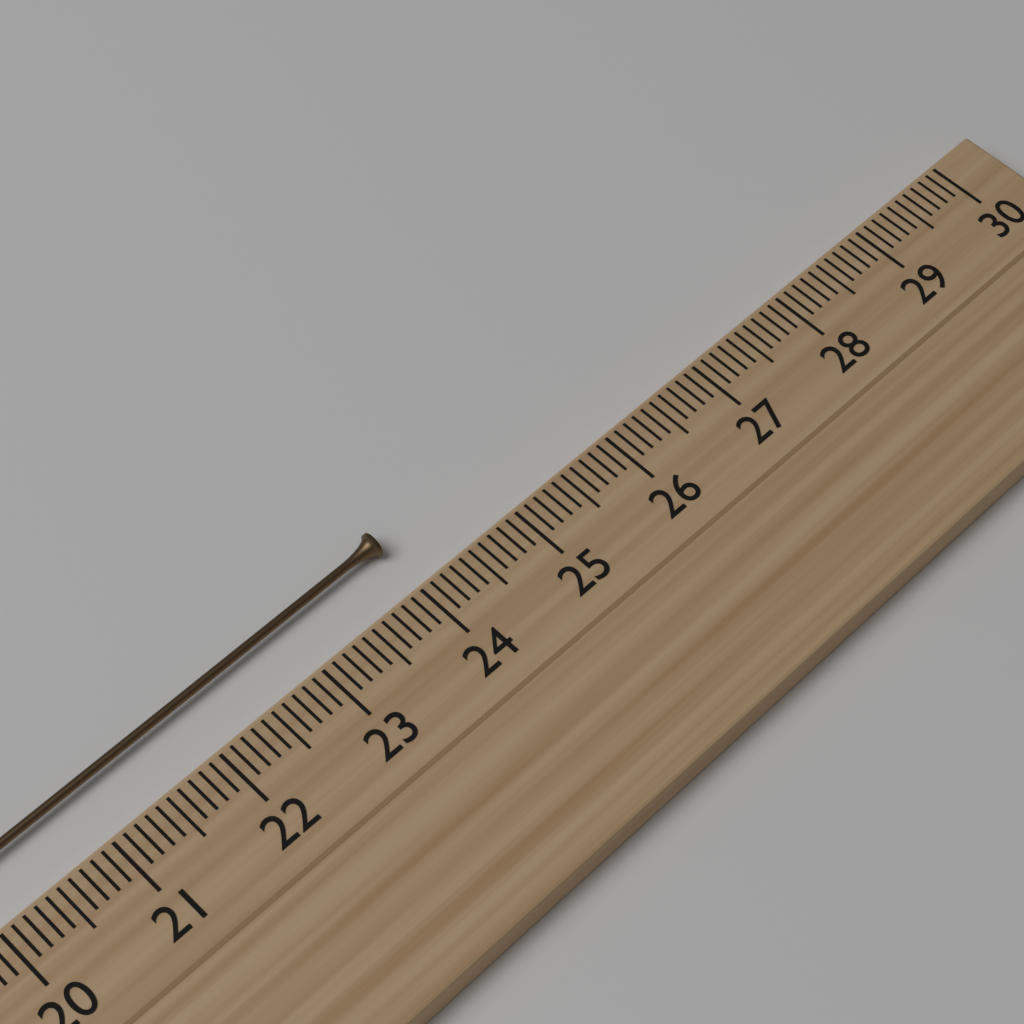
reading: 24.1 cm
